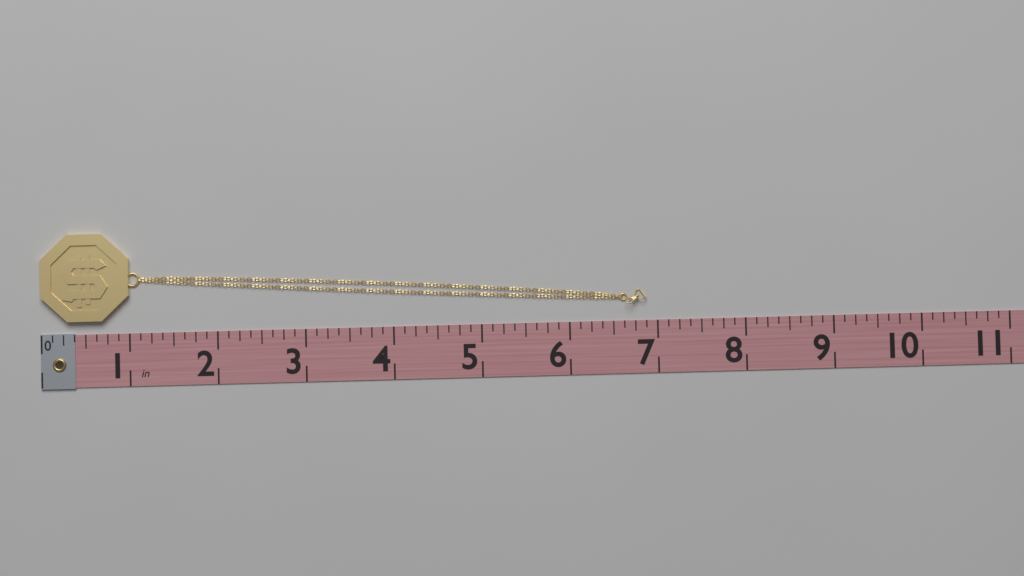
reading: 6.875 in
